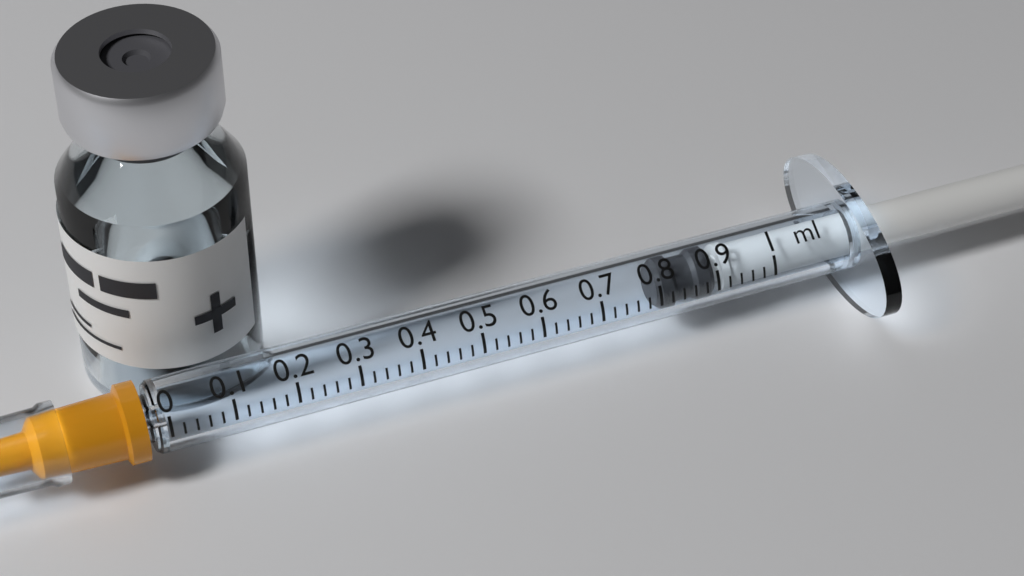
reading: 0.80 ml
